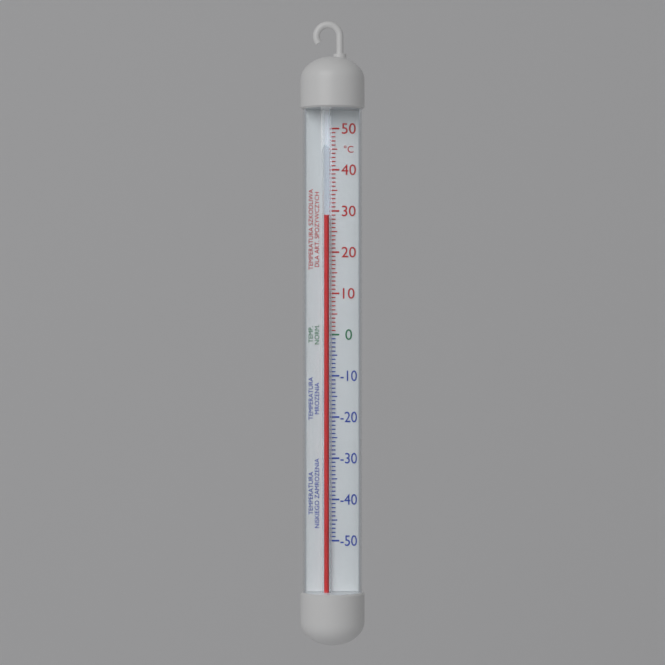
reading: 29 °C
